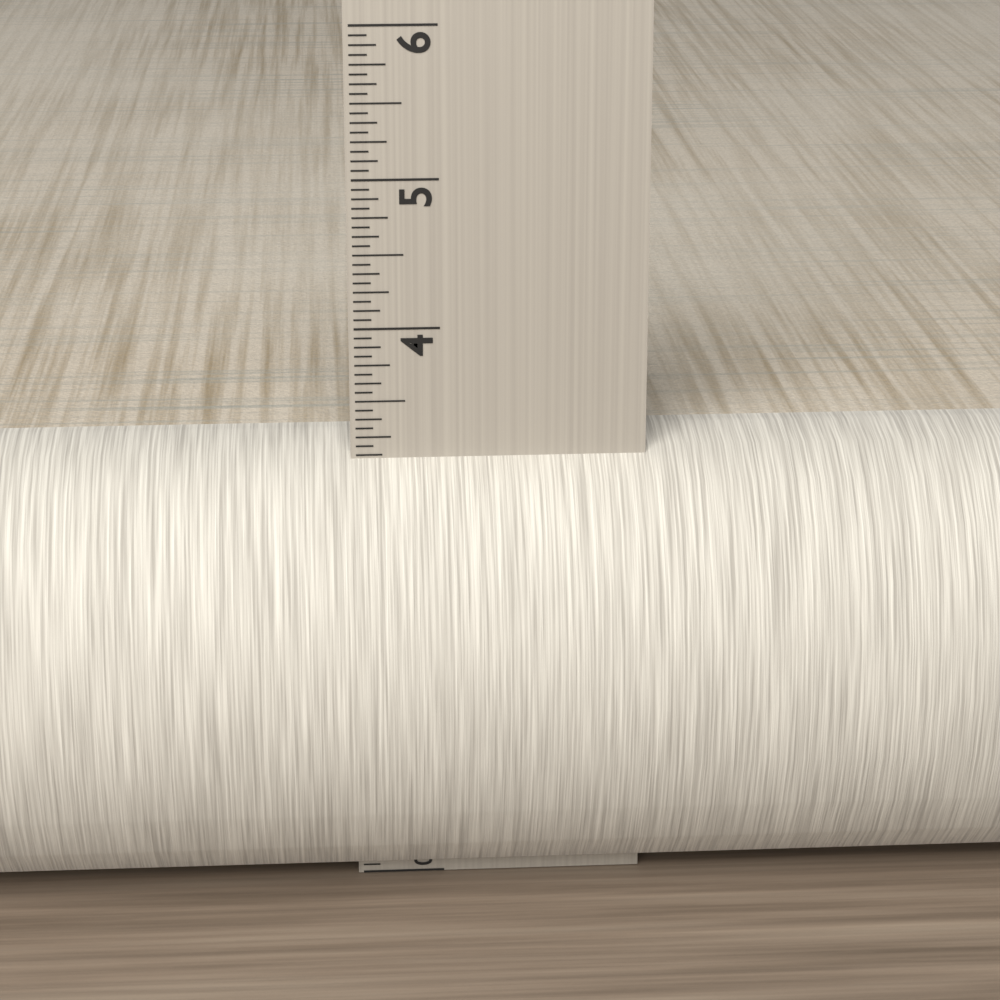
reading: 3.1875 in
